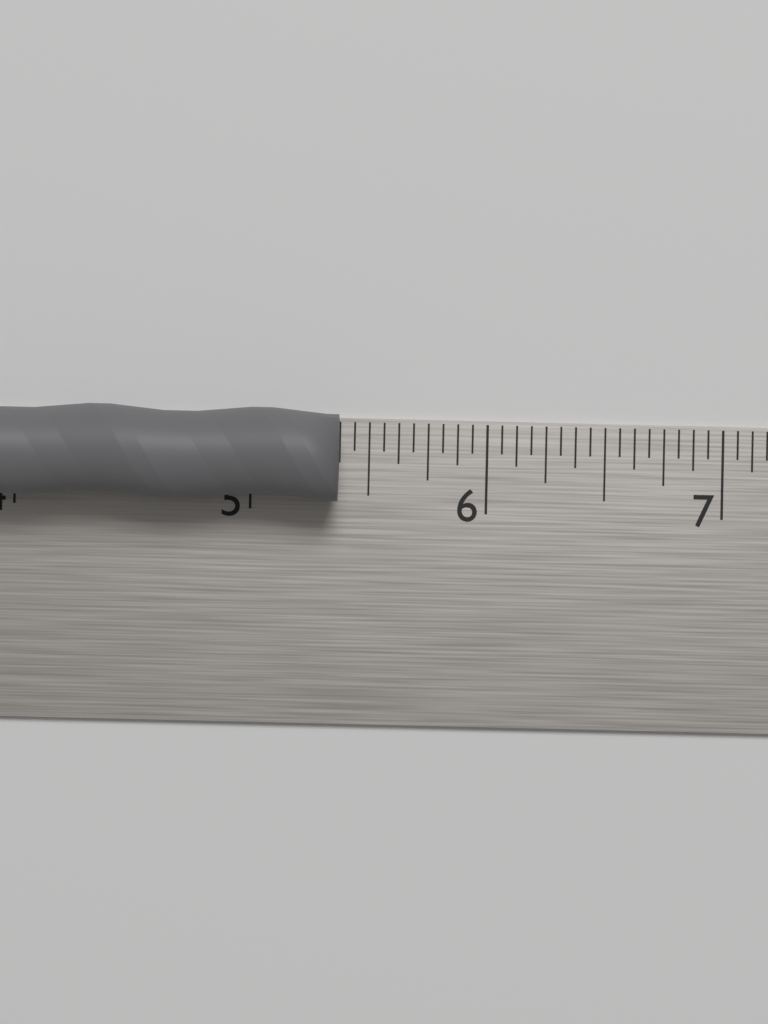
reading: 5.3750 in
